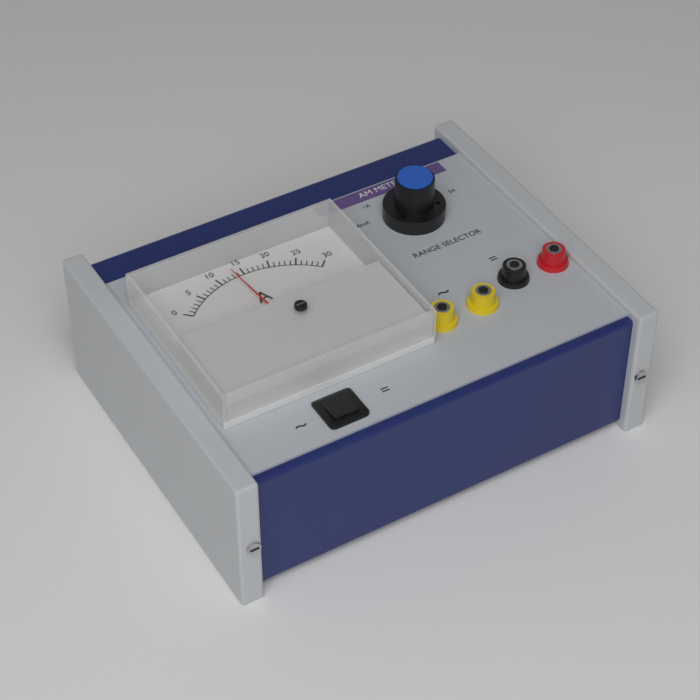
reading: 13 A
